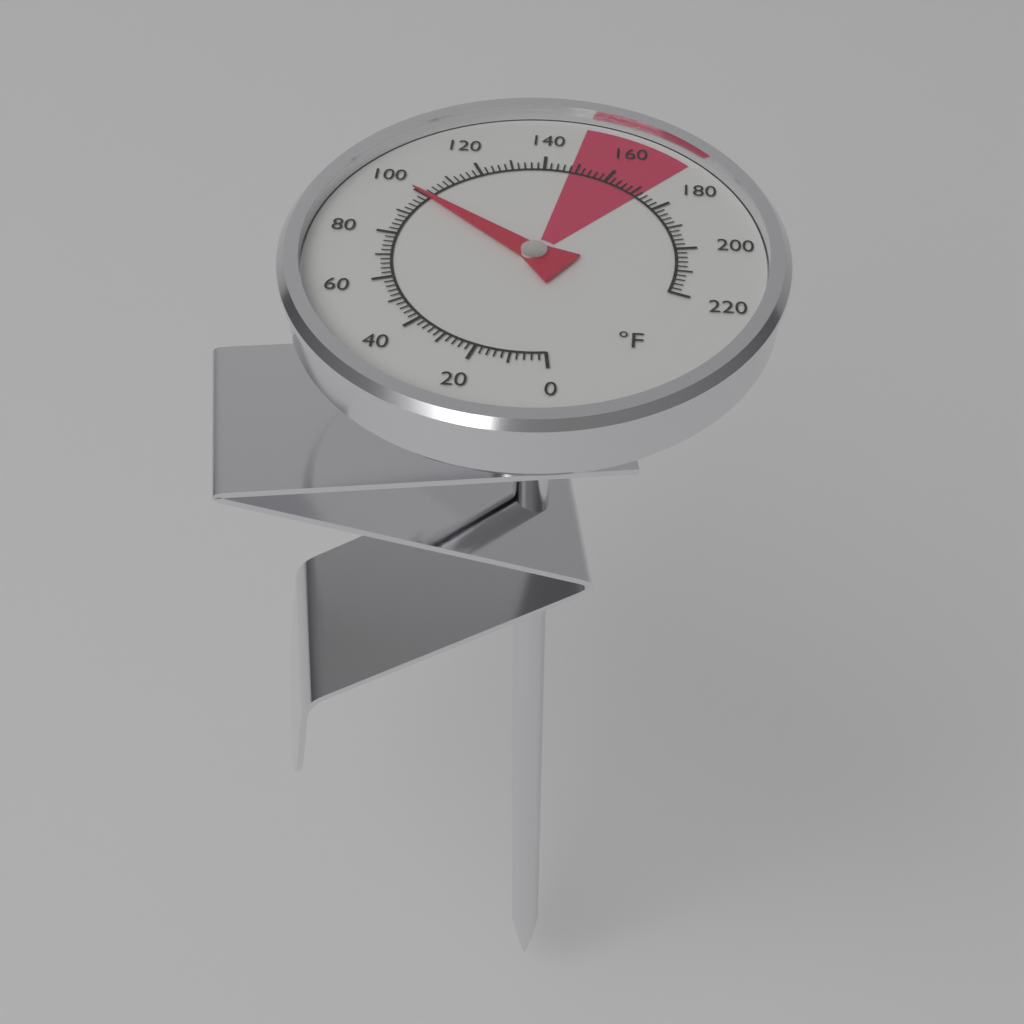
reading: 100 °F
